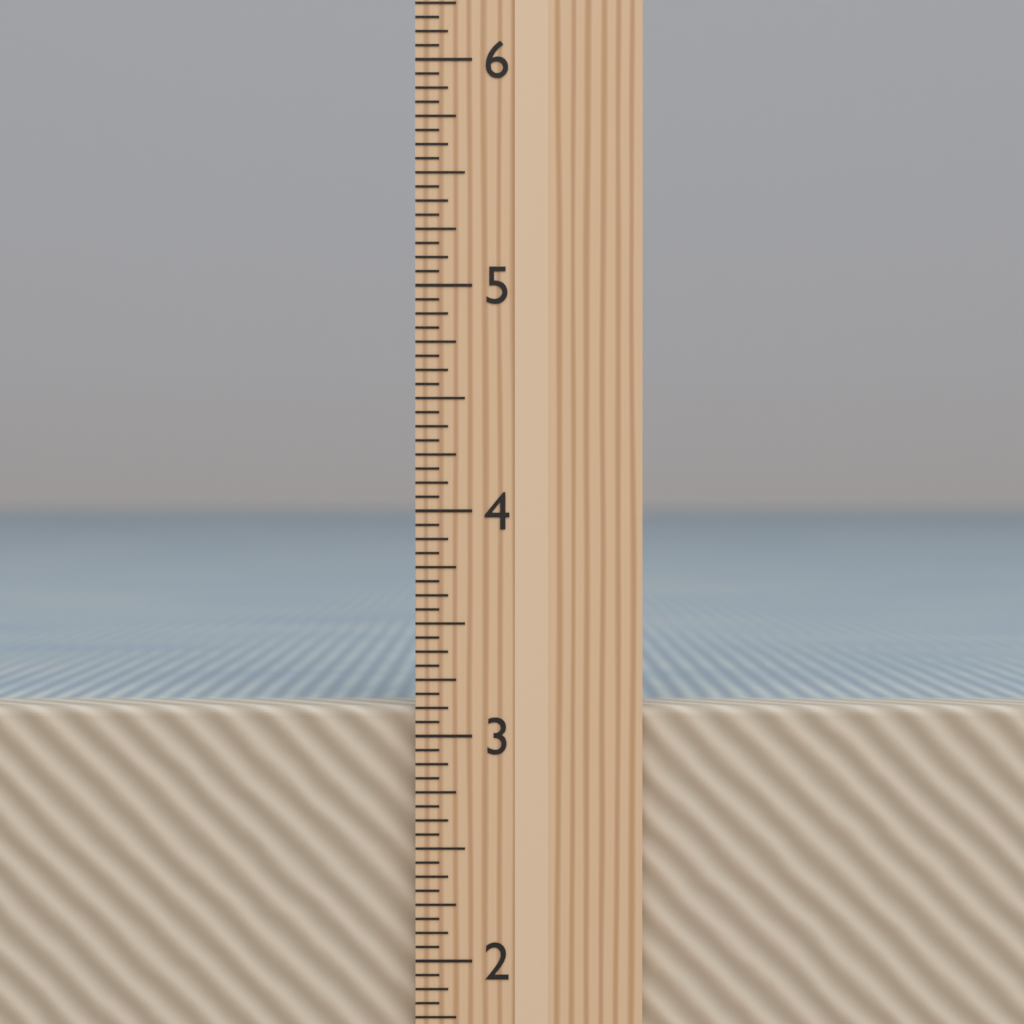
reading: 3.1250 in
